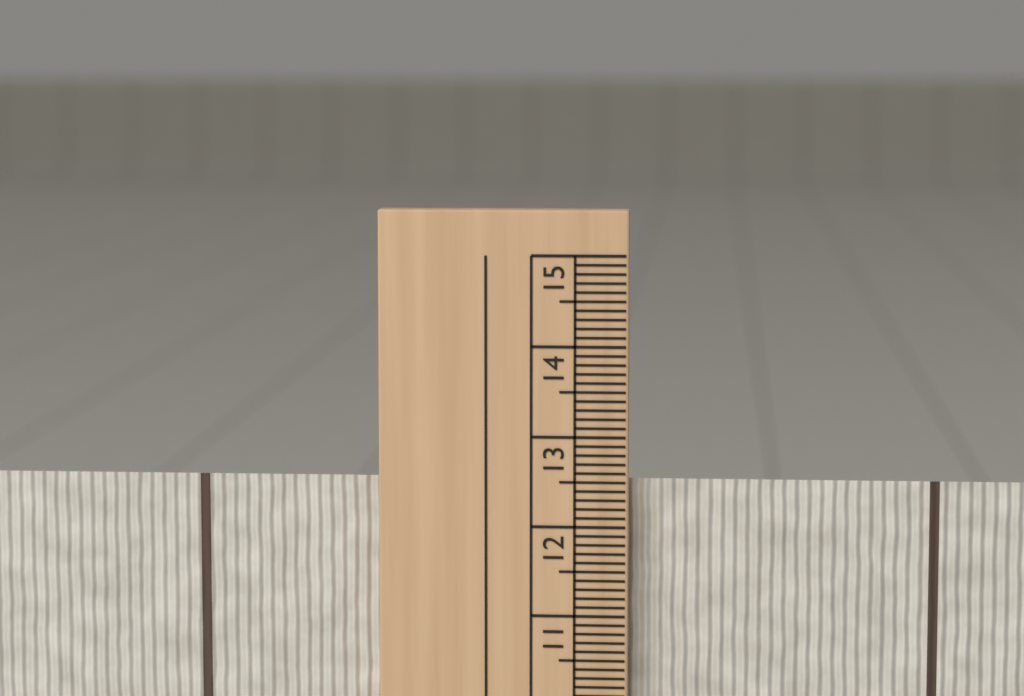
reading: 12.5 cm
